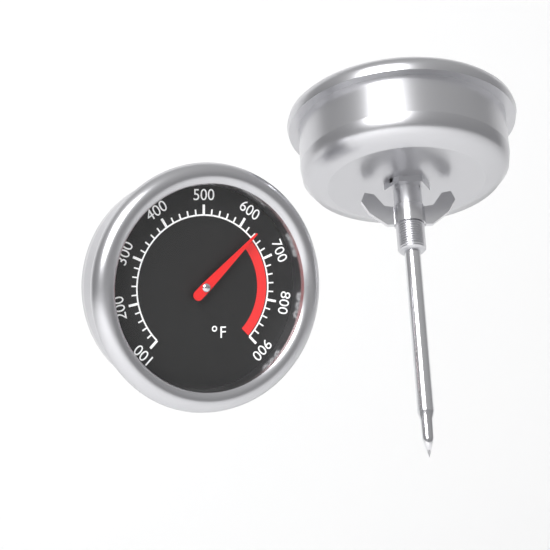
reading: 640 °F
